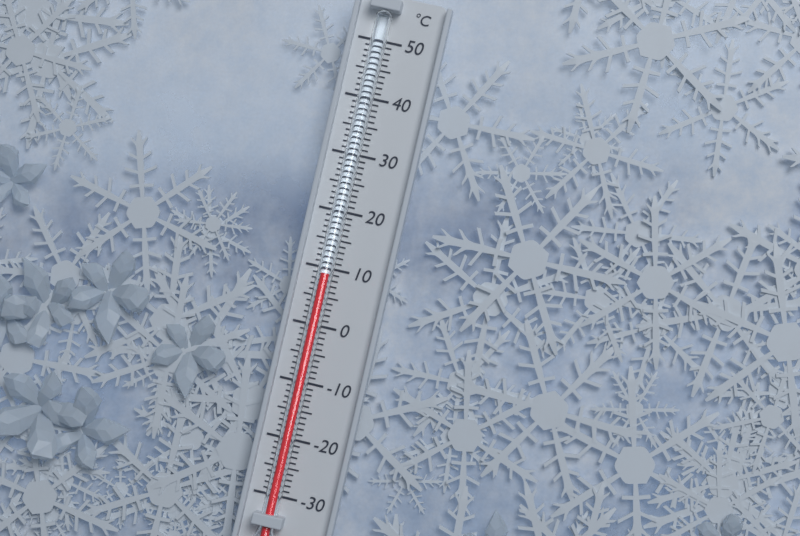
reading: 9 °C
